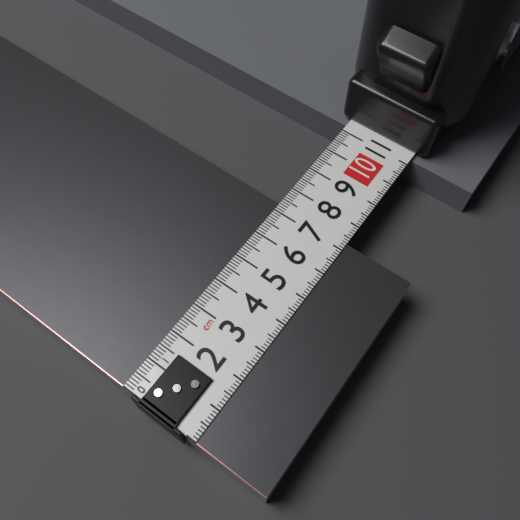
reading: 7.3 cm
